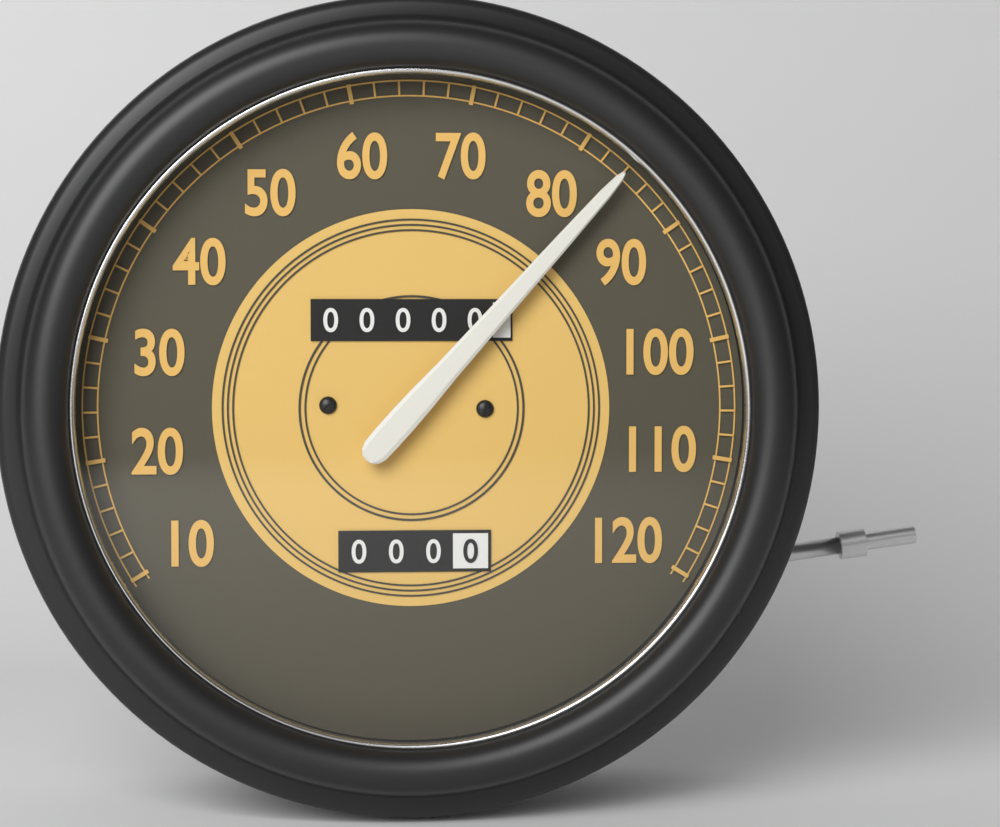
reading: 84 (no unit)
